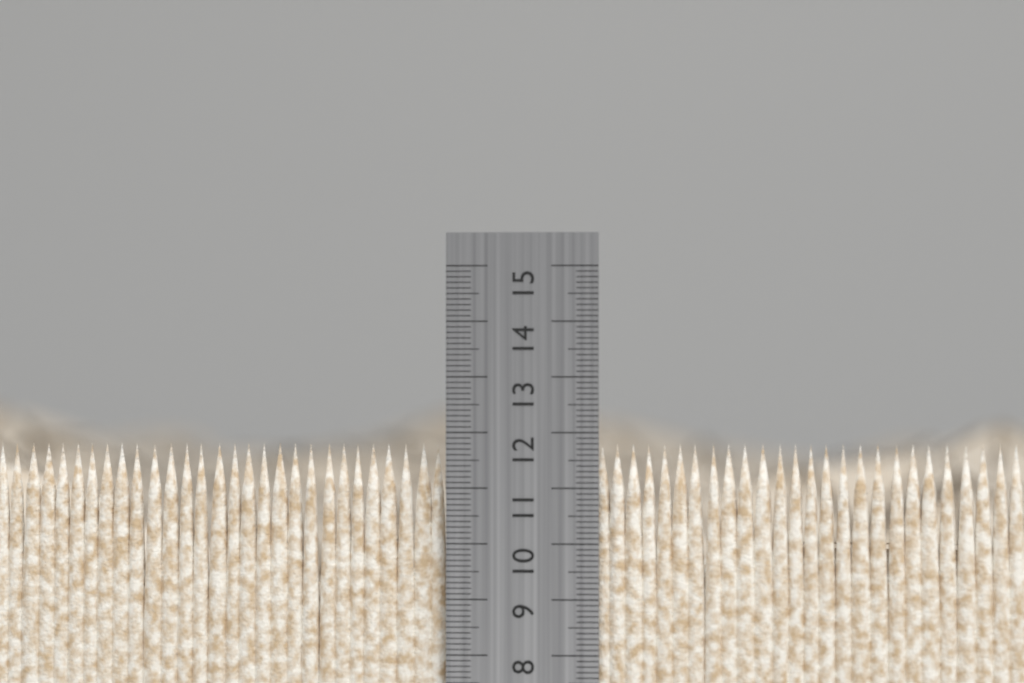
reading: 11.8 cm
